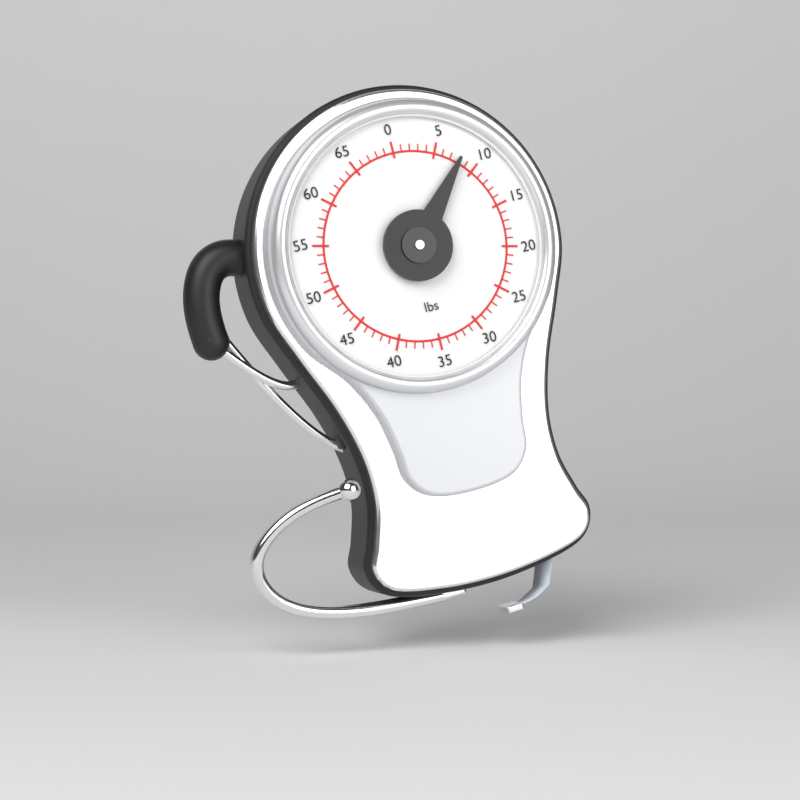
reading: 8 lbs
